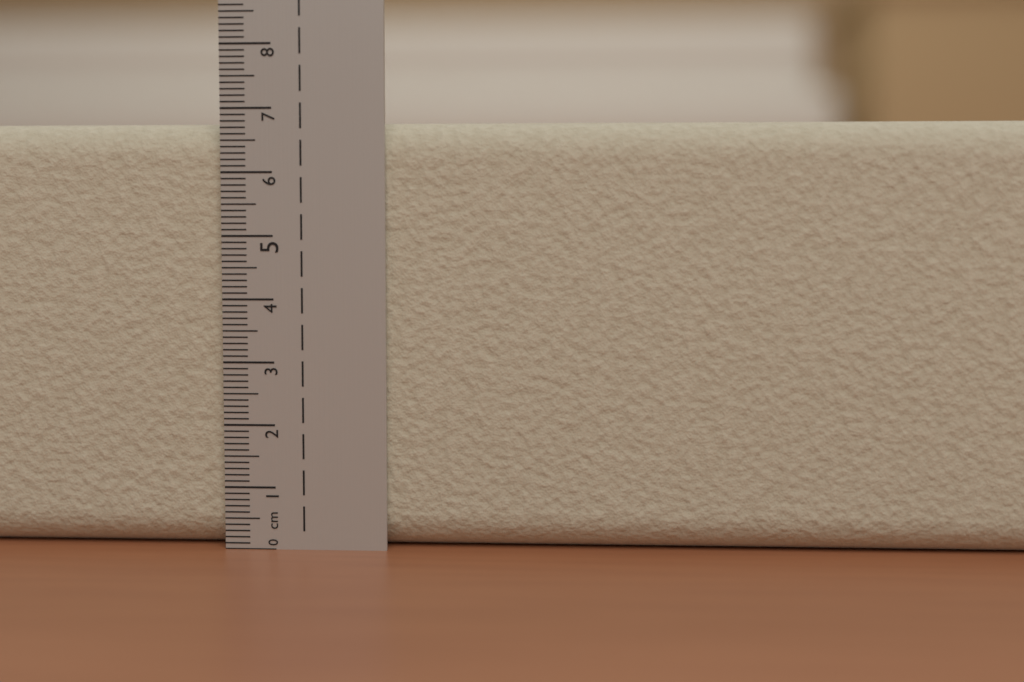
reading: 6.8 cm
